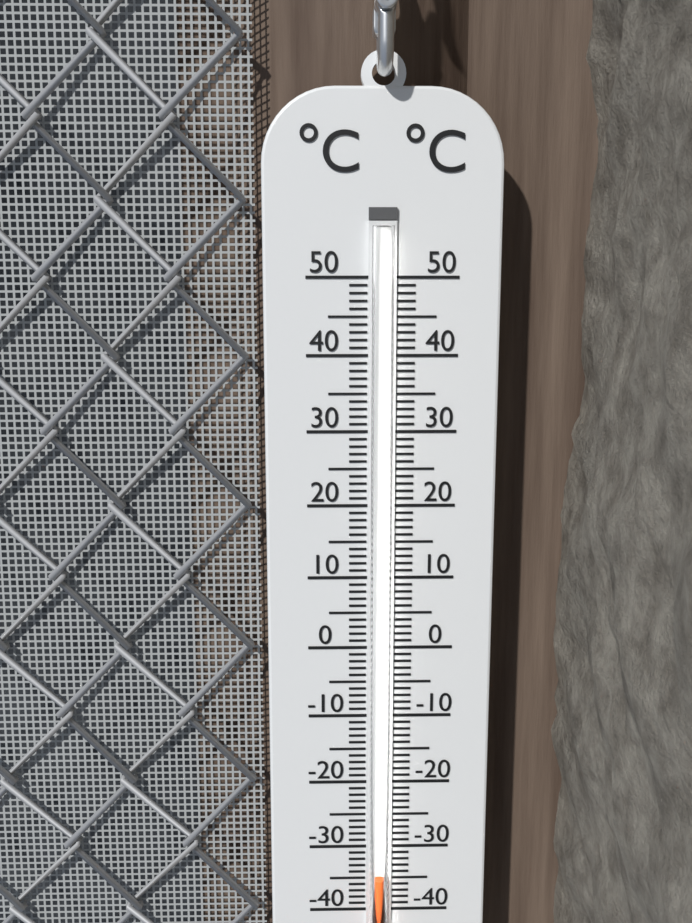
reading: -34 °C
